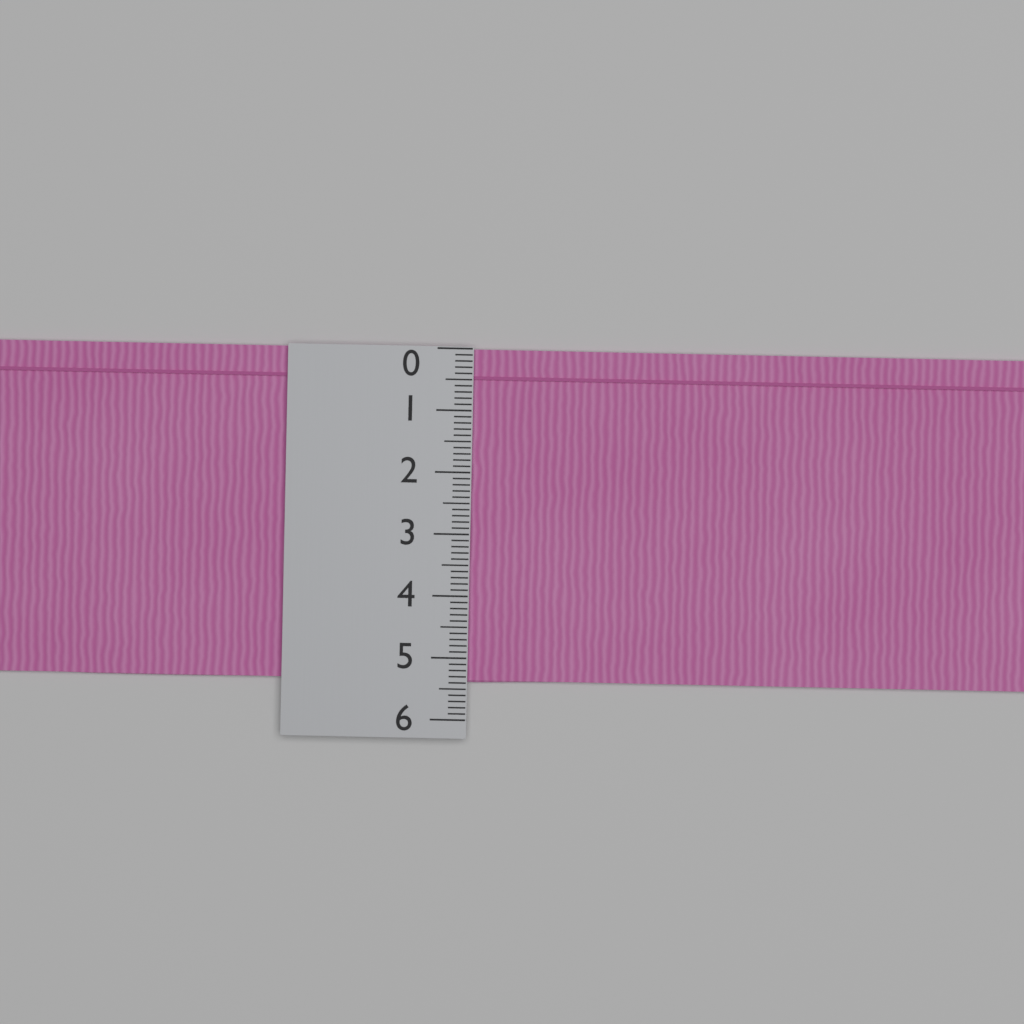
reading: 5.4 (no unit)
